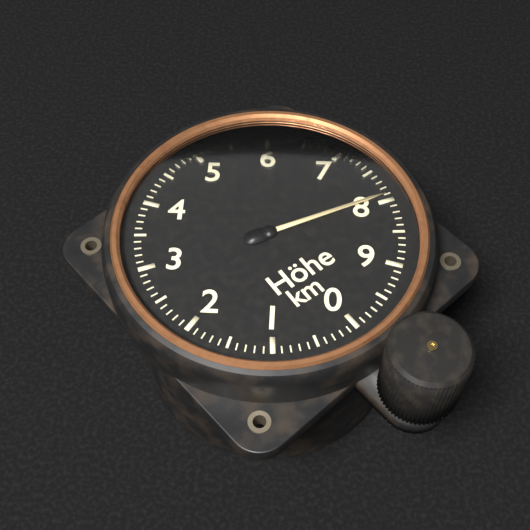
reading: 7.9 km
